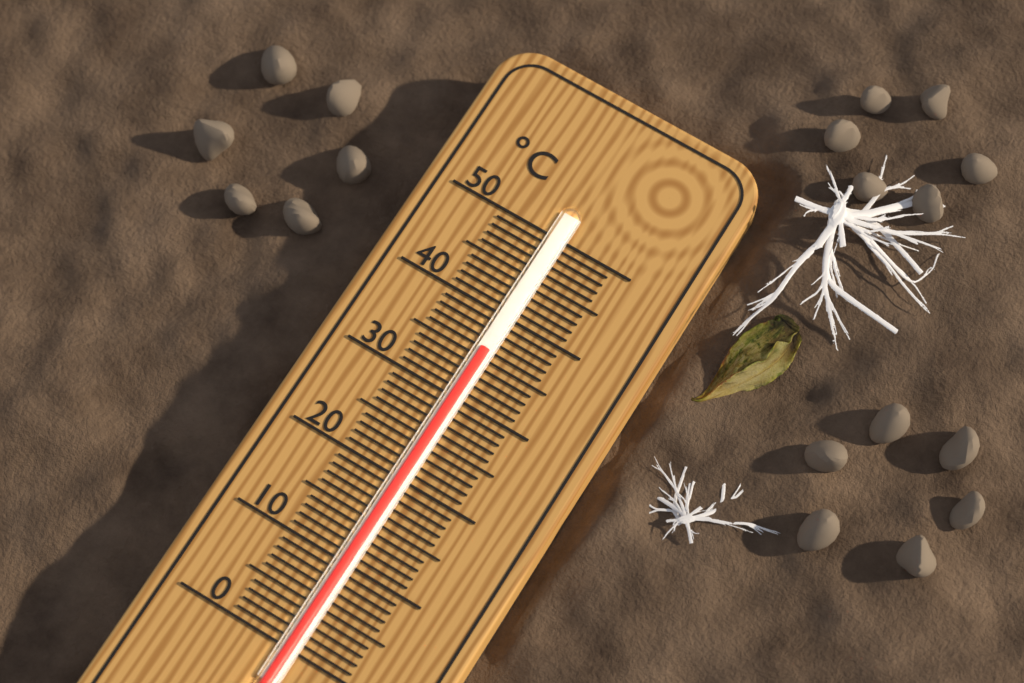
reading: 36 °C
